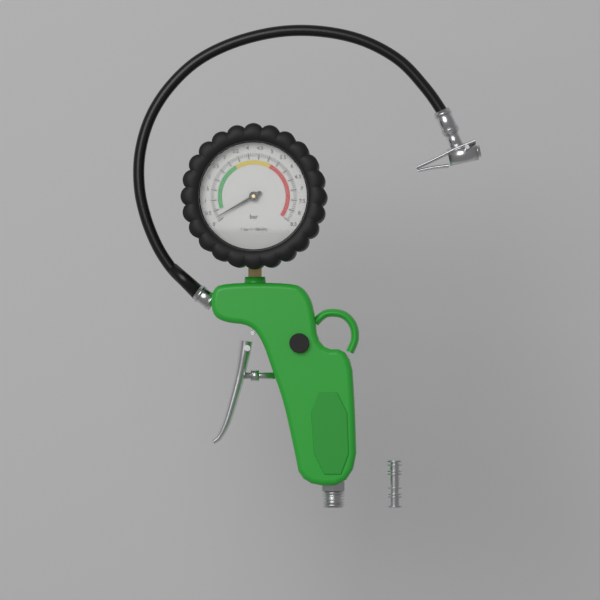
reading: 0.2 bar
